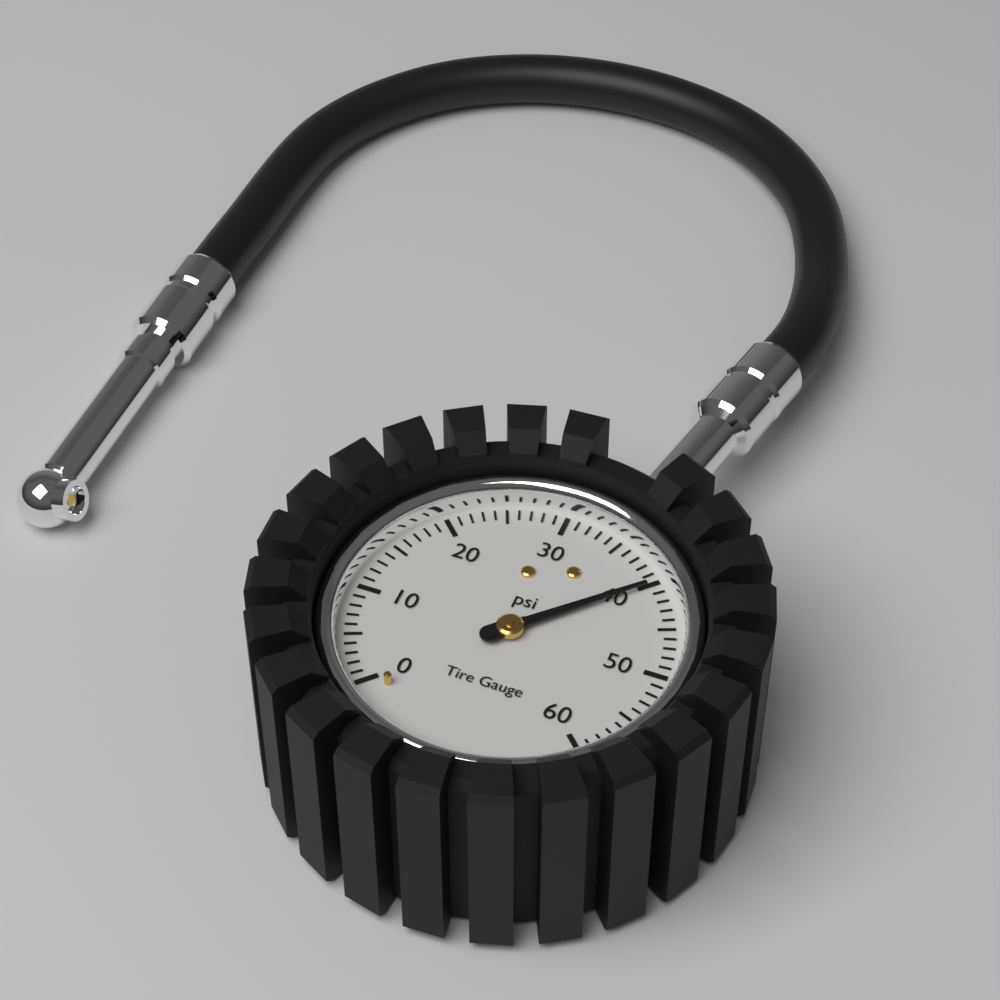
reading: 40 psi
